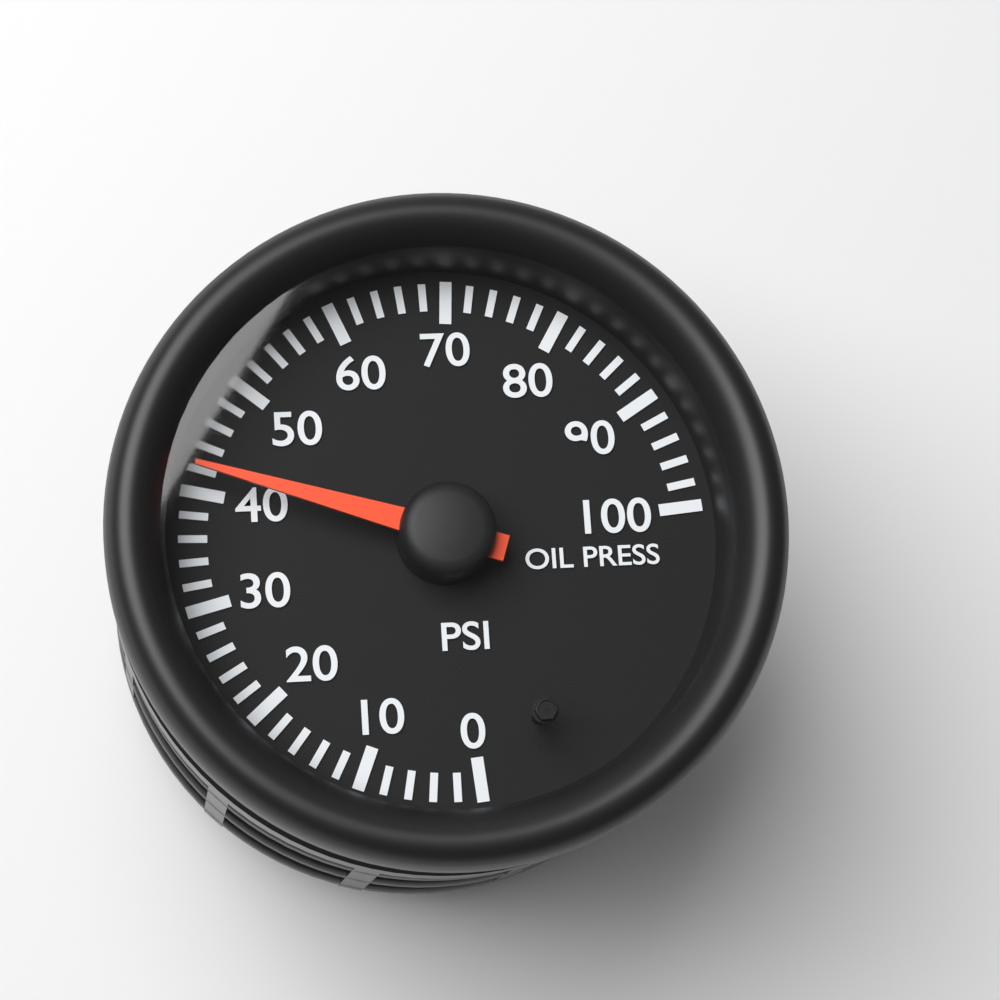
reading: 42 psi
